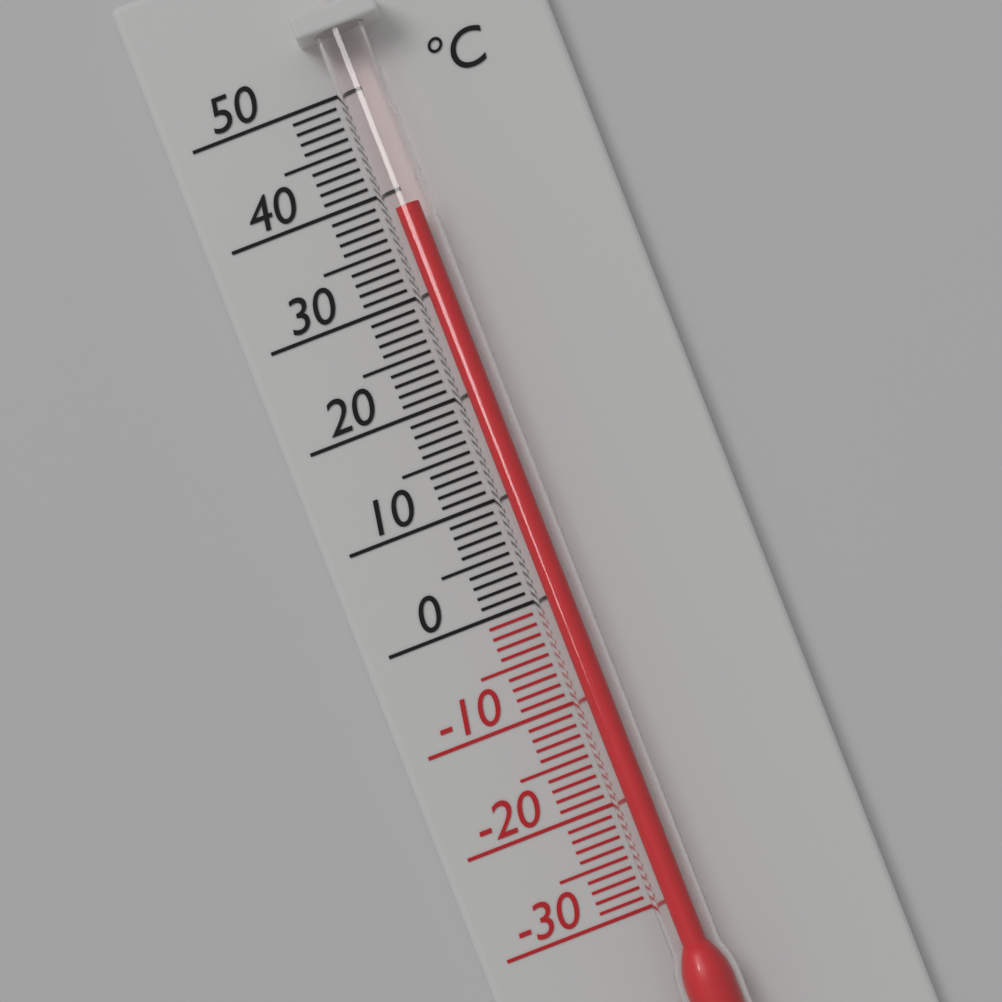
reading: 38 °C
